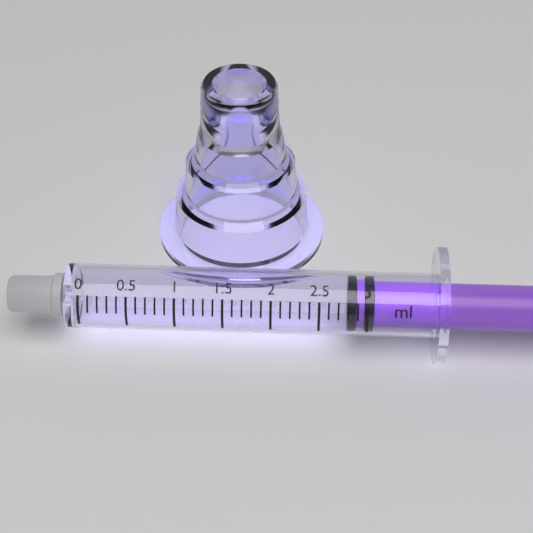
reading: 2.8 ml
